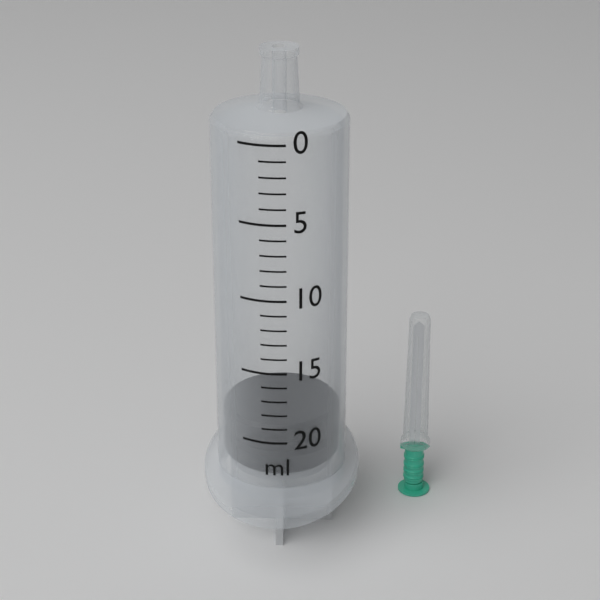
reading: 19 ml
